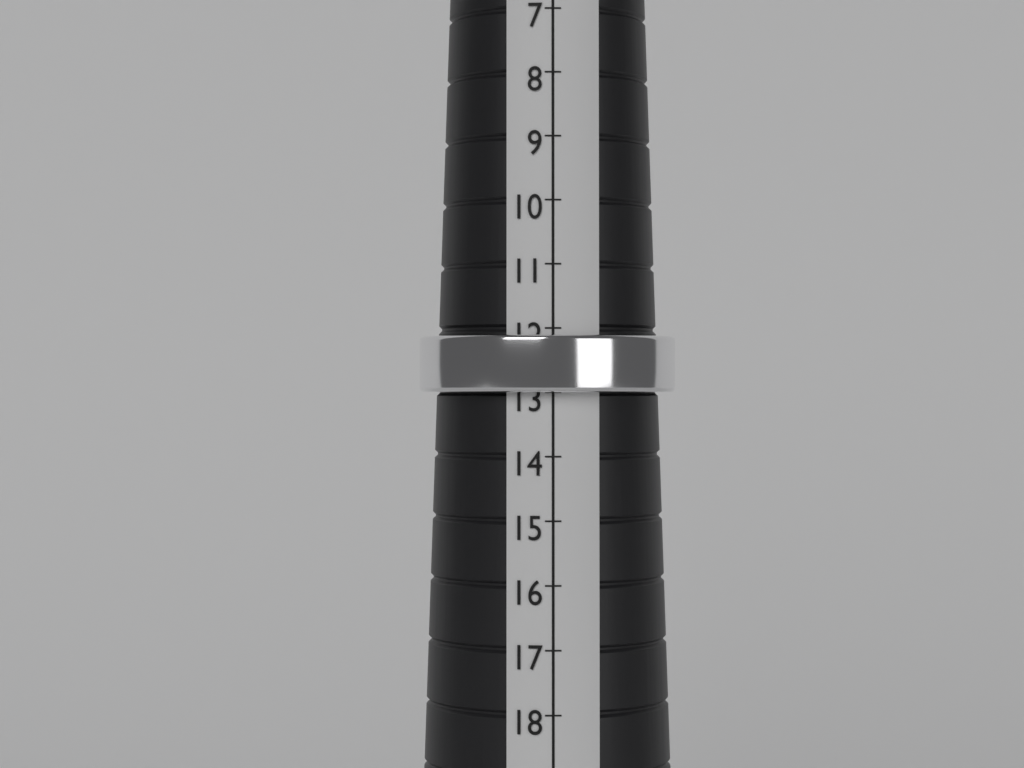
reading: 13 (no unit)
